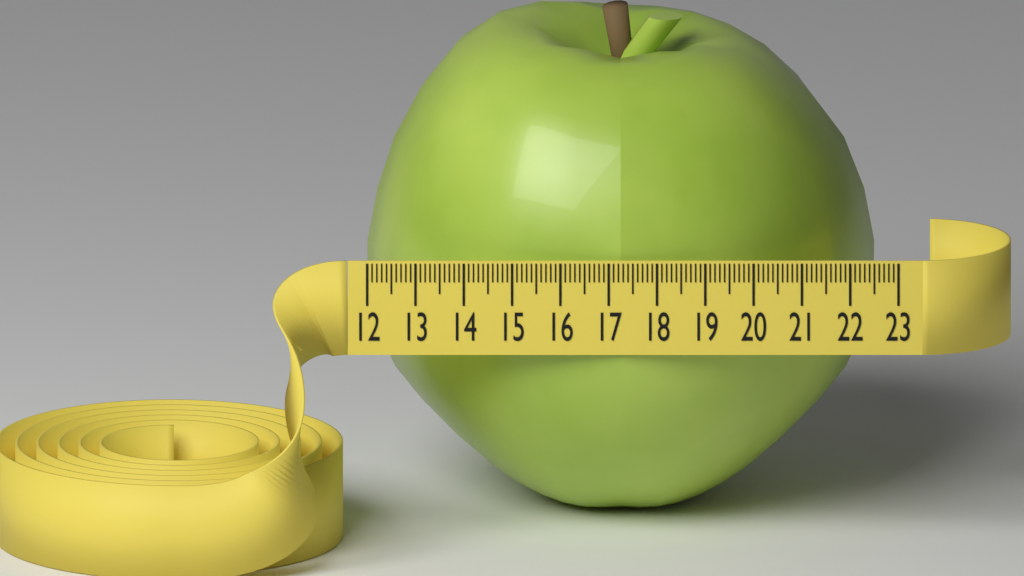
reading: 22.5 (no unit)
